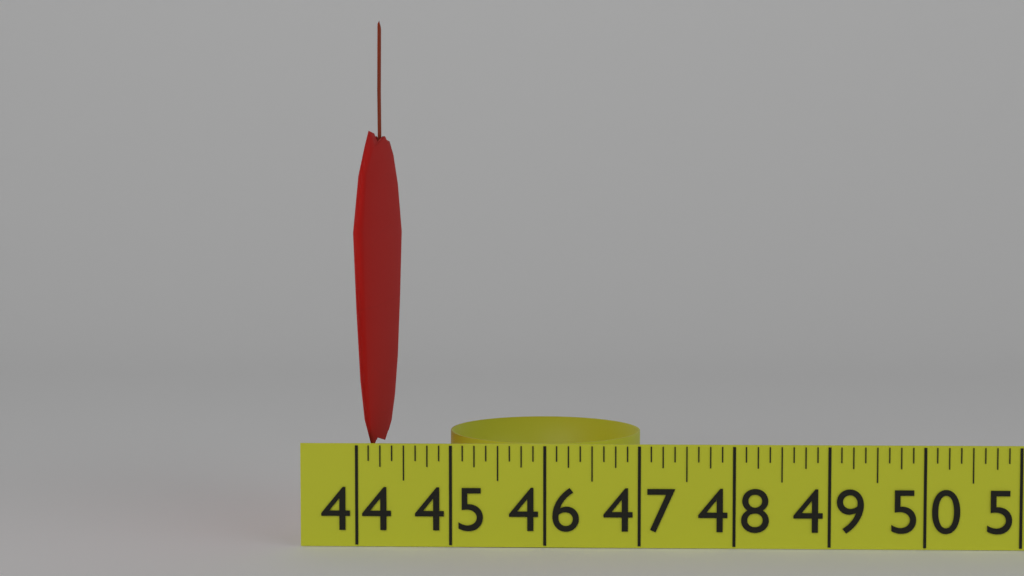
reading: 44.250 in
